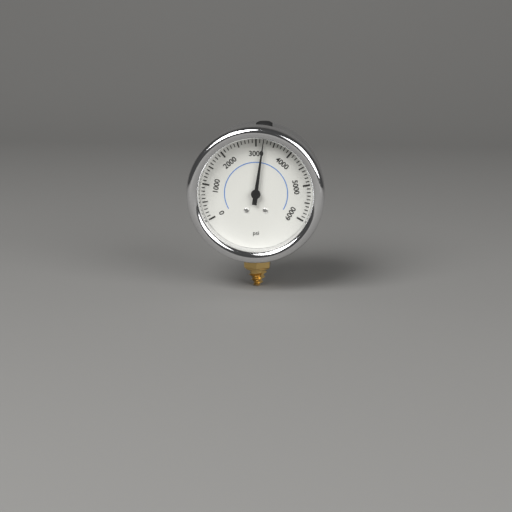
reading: 3200 psi
